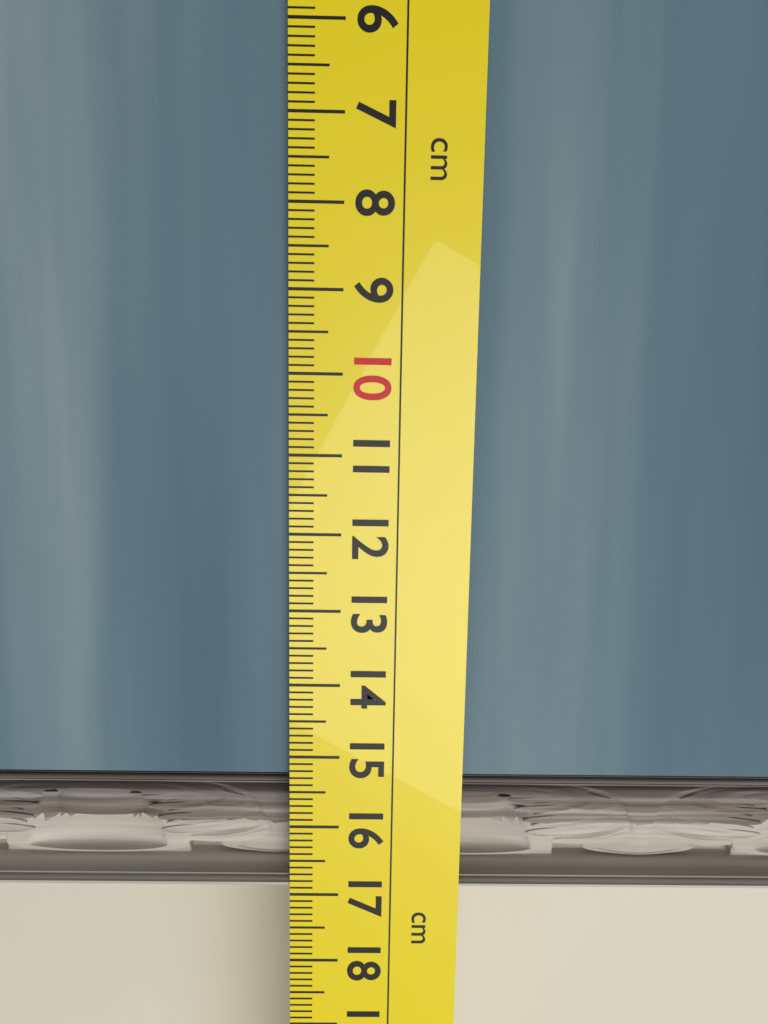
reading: 16.9 cm
